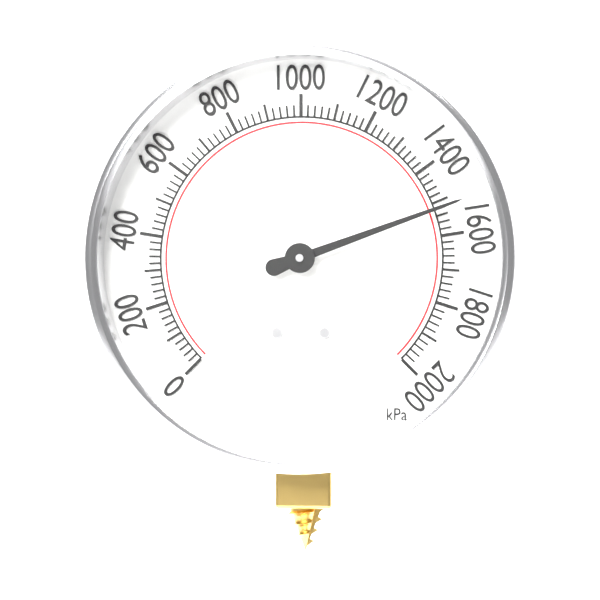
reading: 1520 kPa
